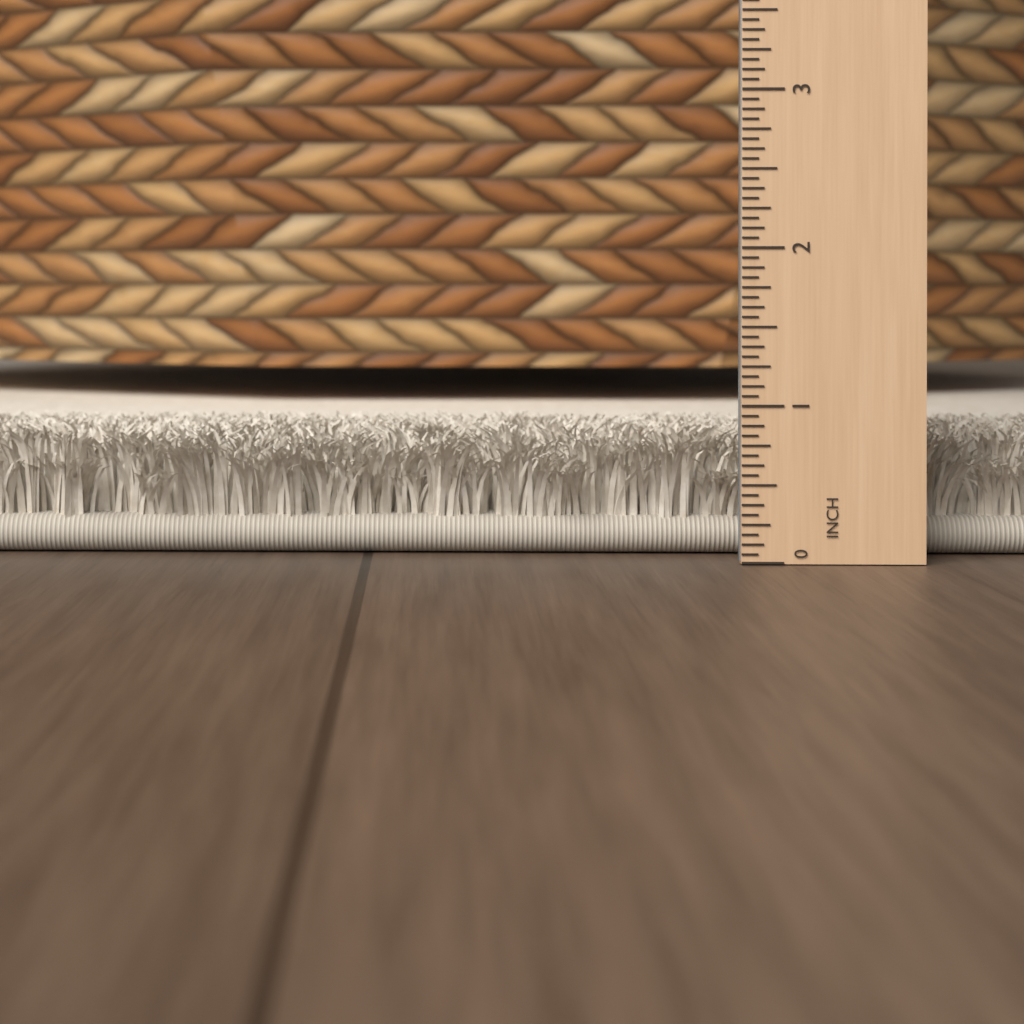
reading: 0.8125 in
